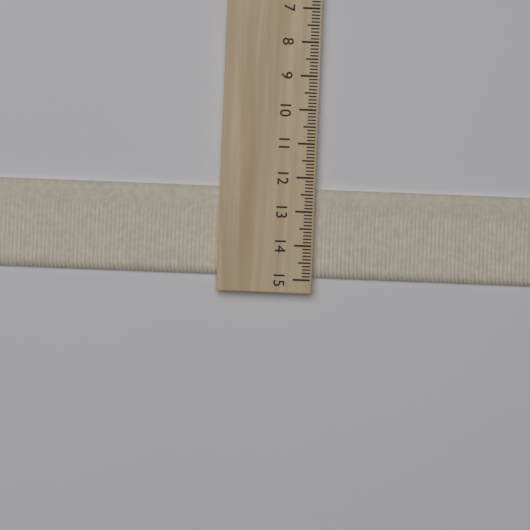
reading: 14.9 cm
